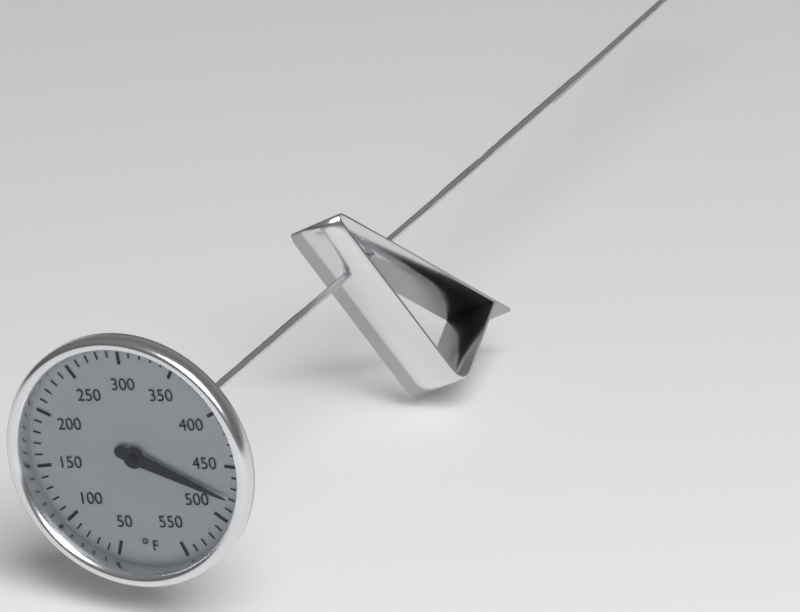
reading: 480 °F
